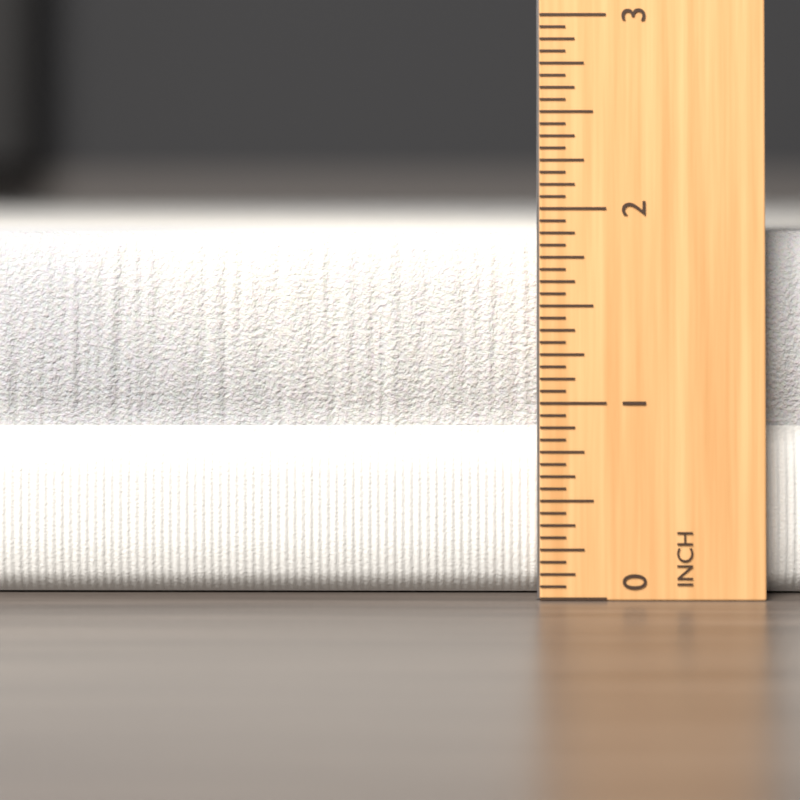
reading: 1.8750 inch
